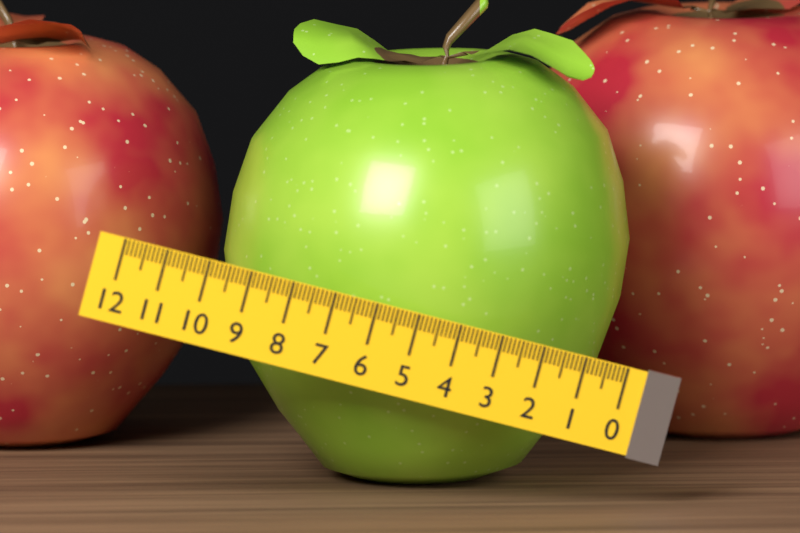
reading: 9.4 (no unit)
